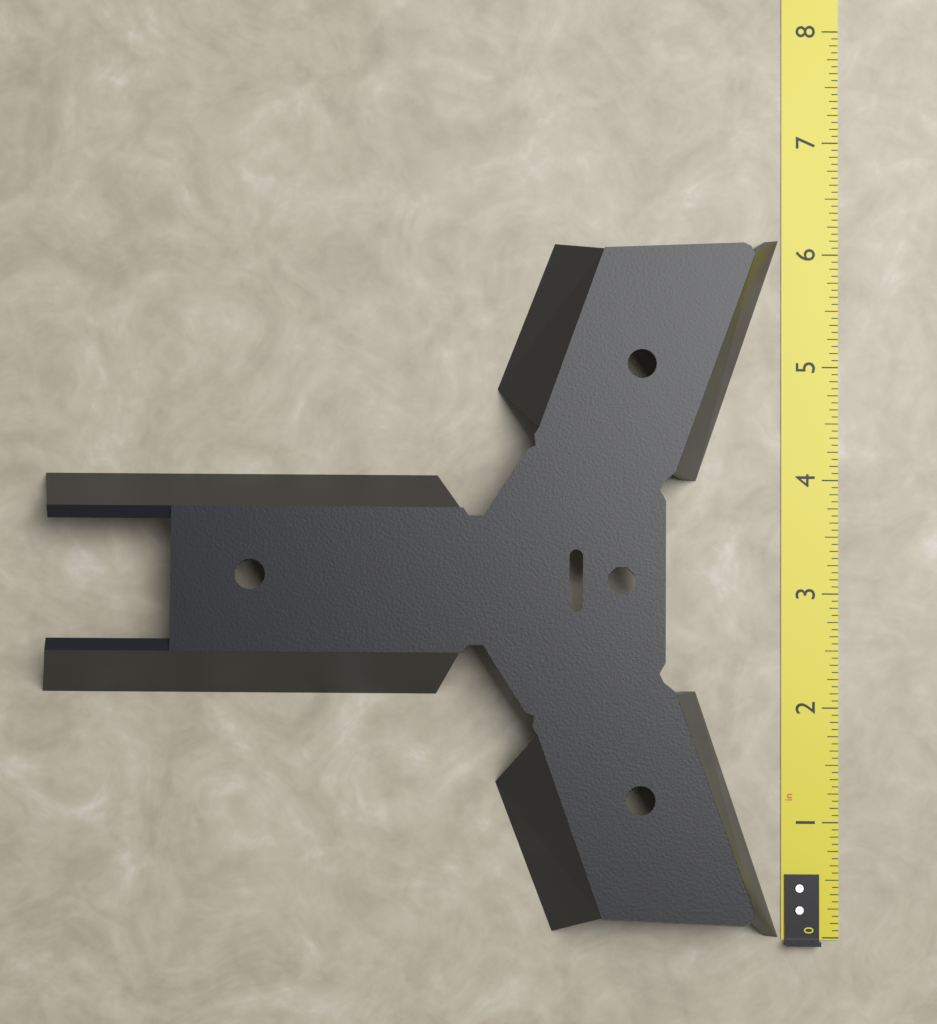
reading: 6.1250 in
